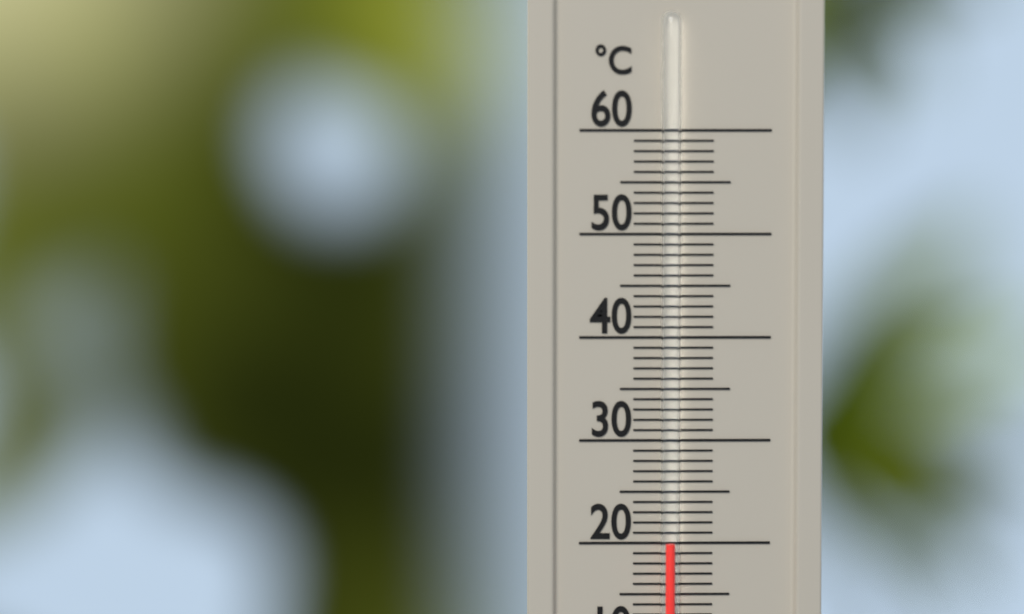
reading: 20 °C
